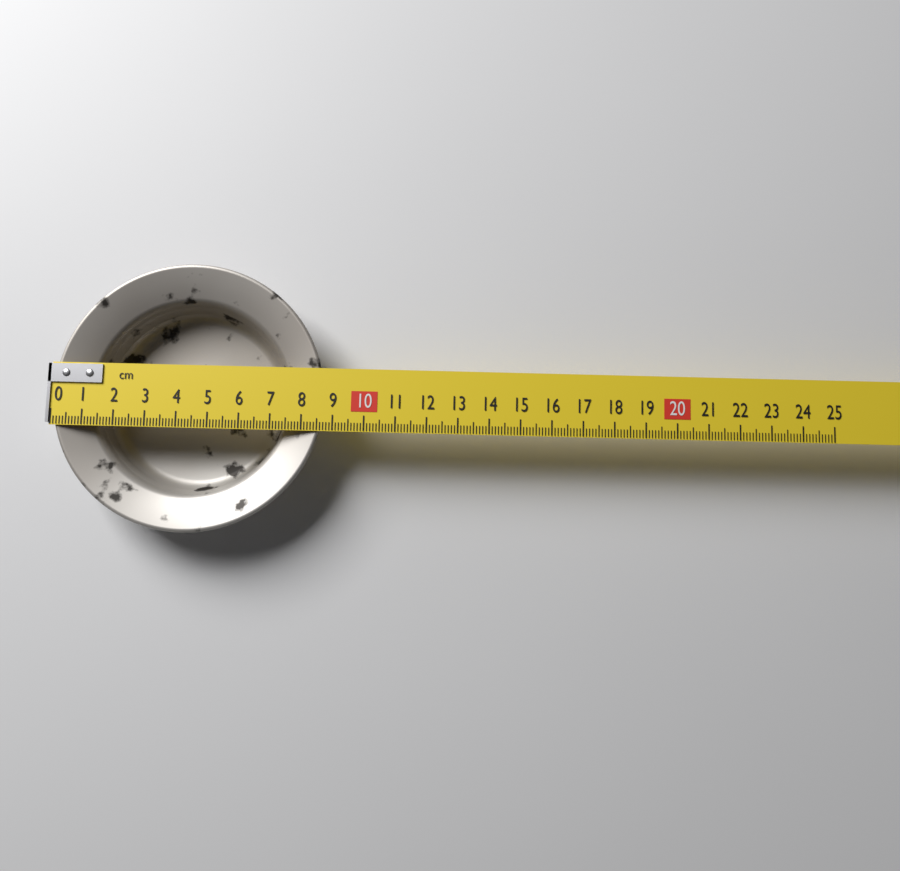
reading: 8.7 cm
